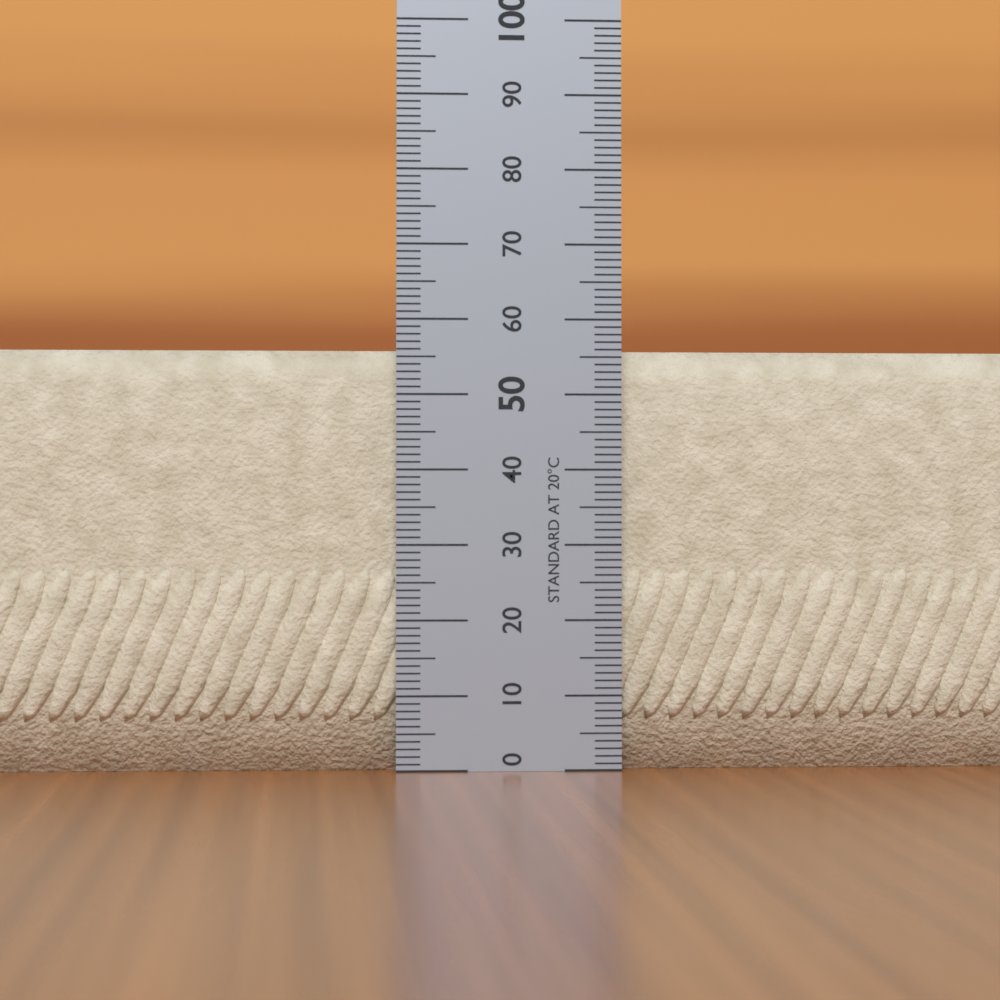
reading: 56 (no unit)
